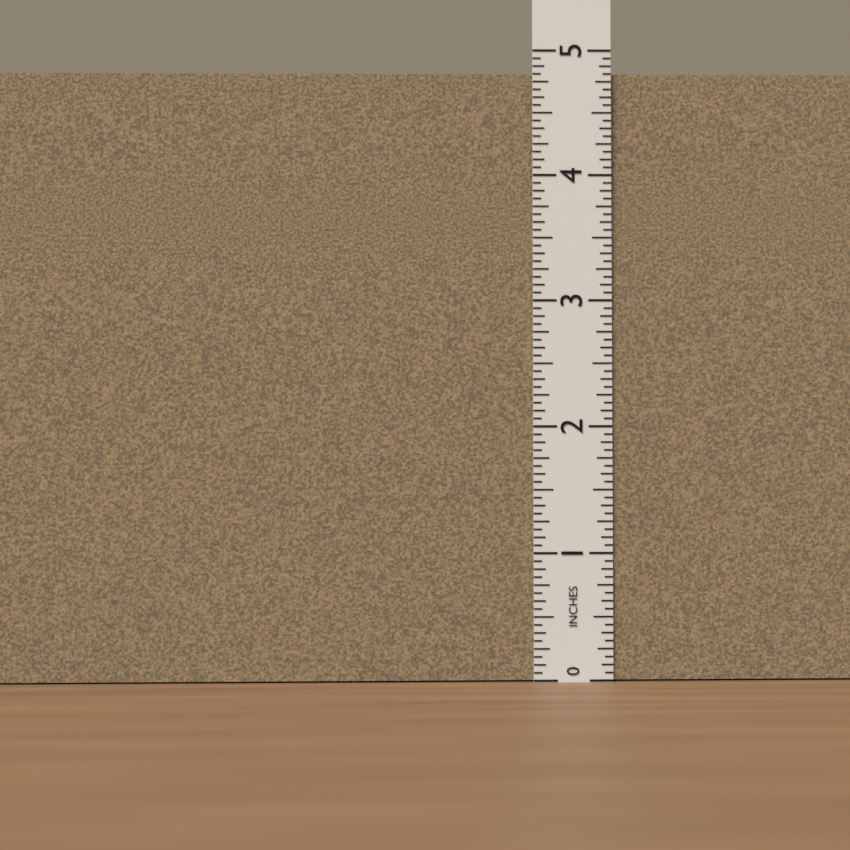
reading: 4.8125 in
